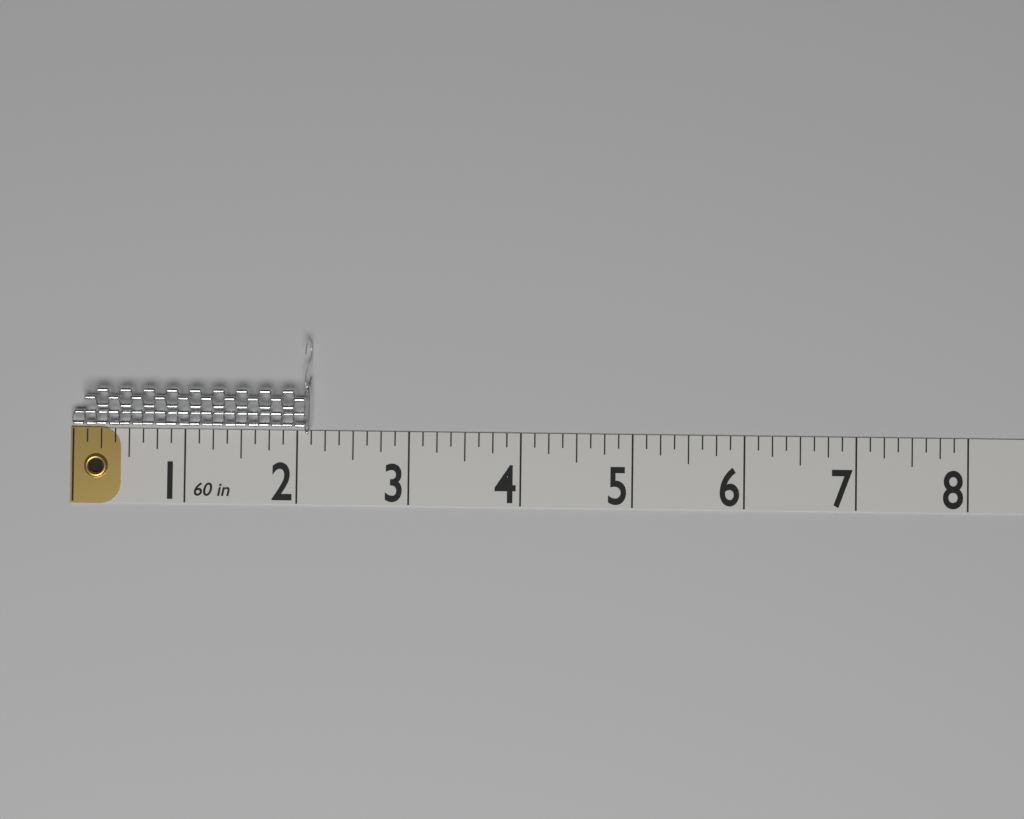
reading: 2.125 in
